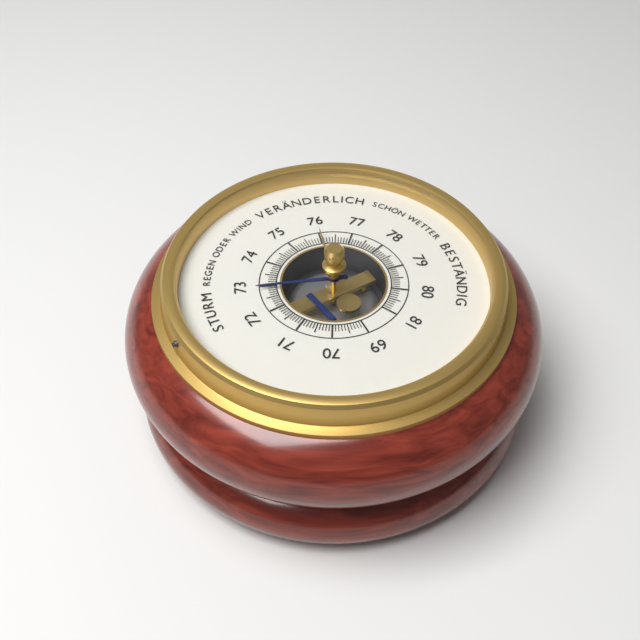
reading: 72.9 (no unit)
